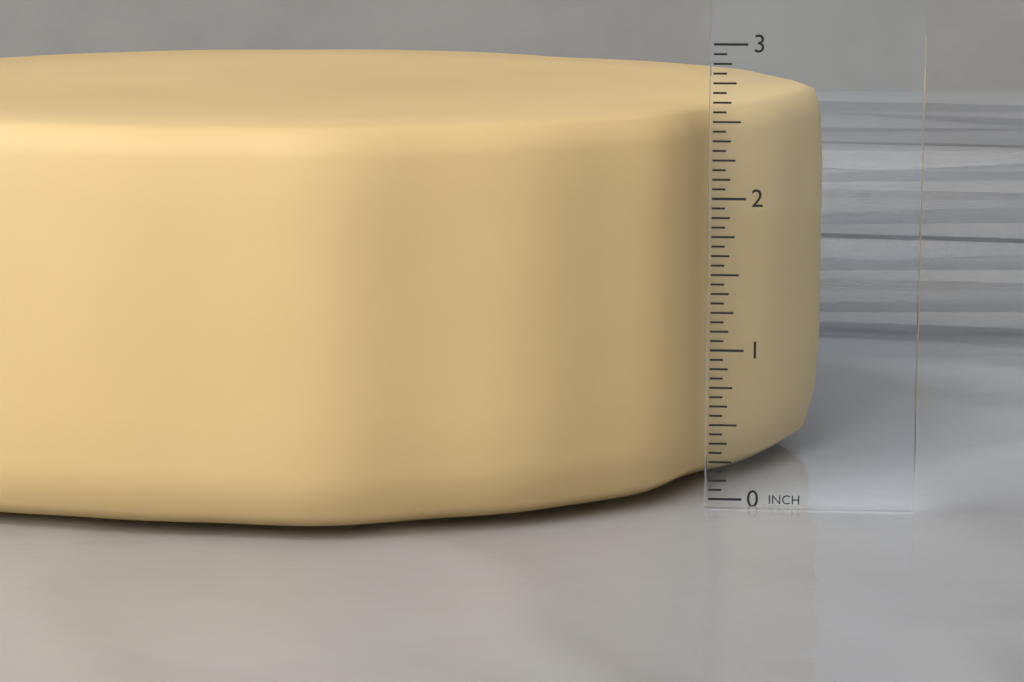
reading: 2.5625 in
